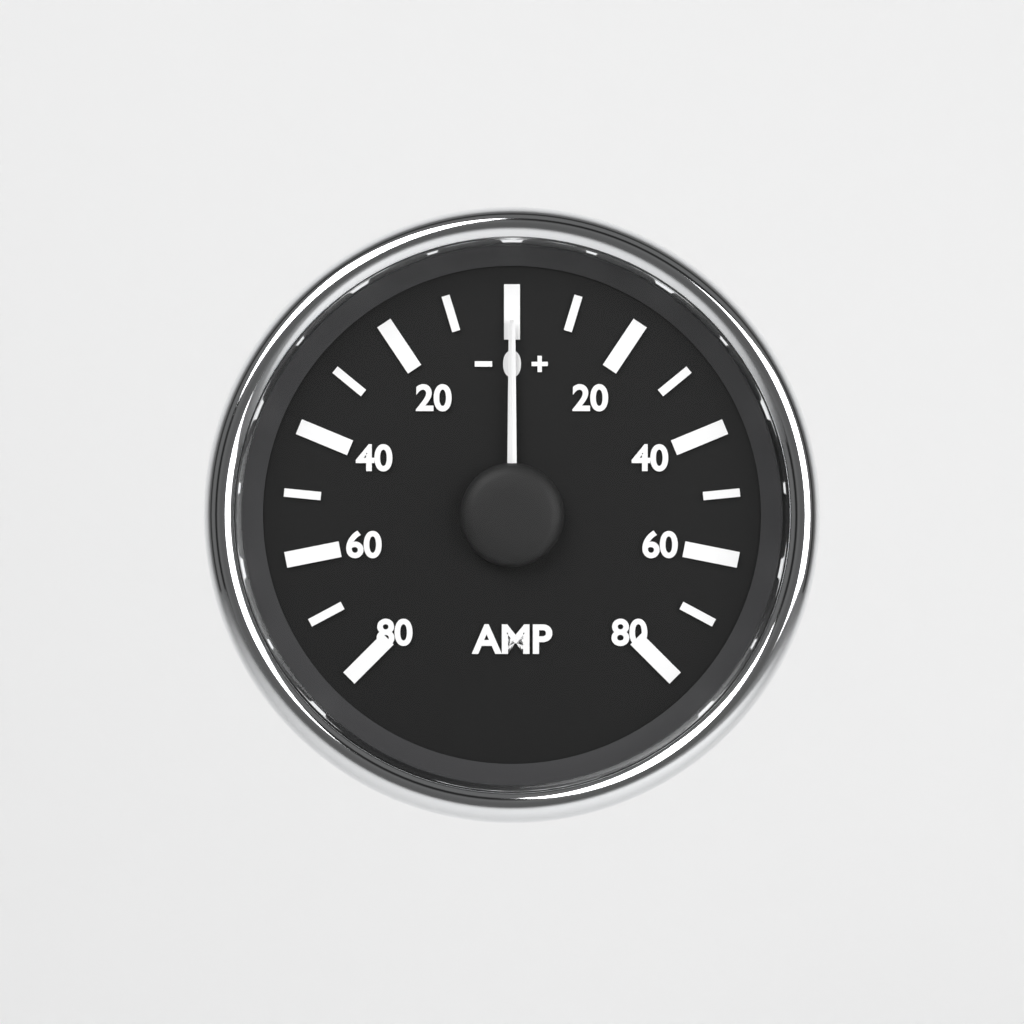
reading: 0 AMP
